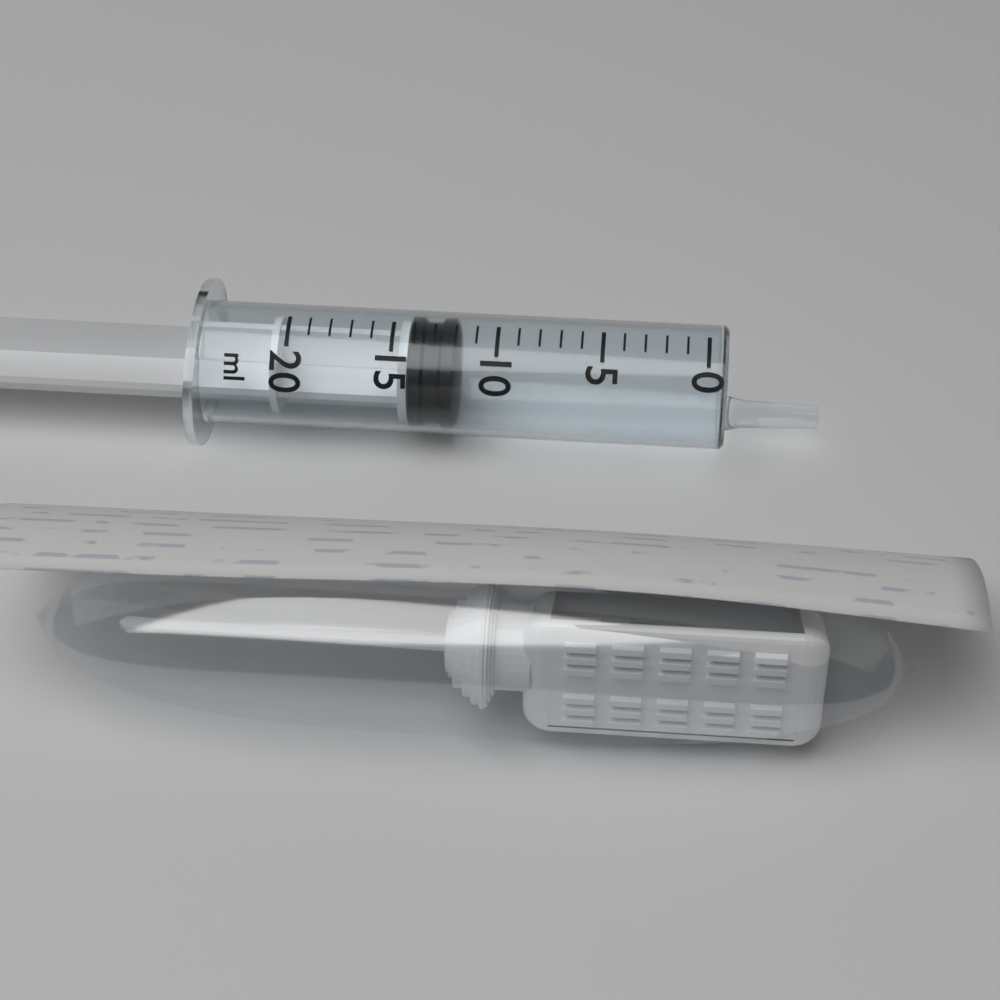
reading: 12 ml
